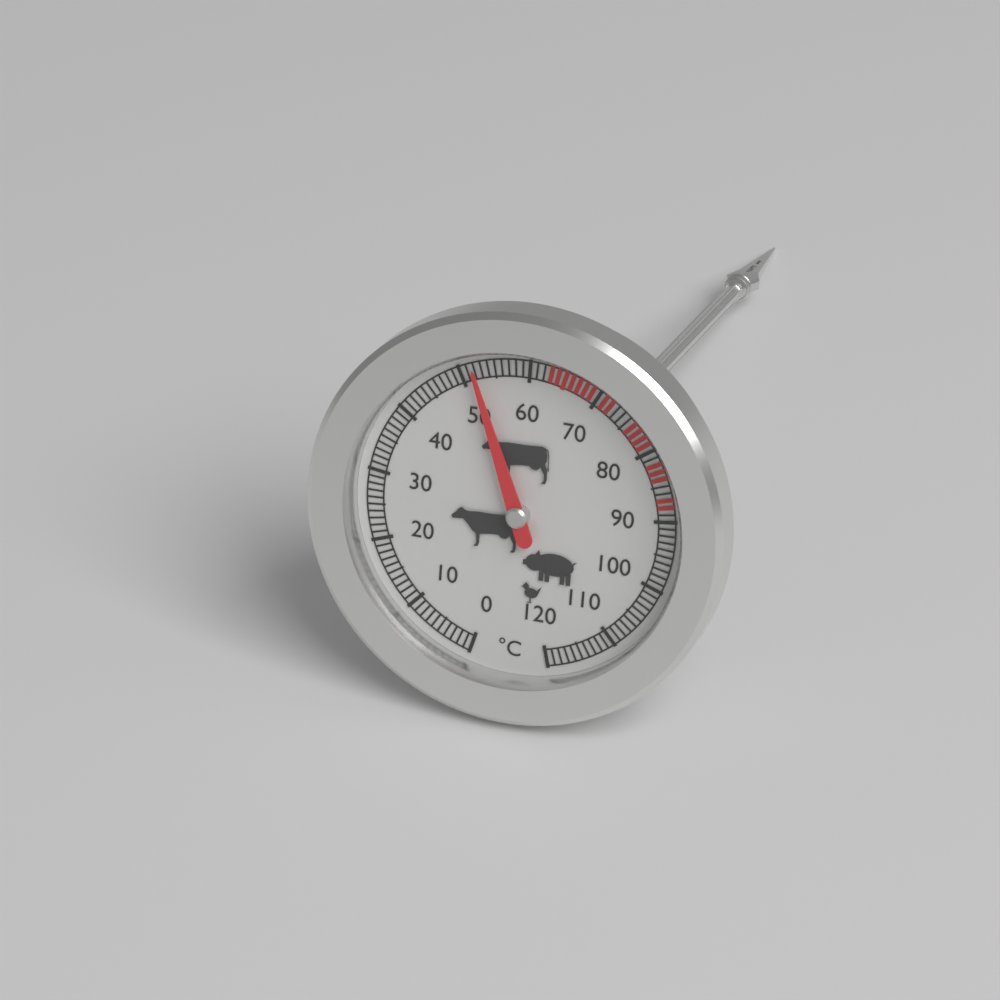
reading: 52 °C
